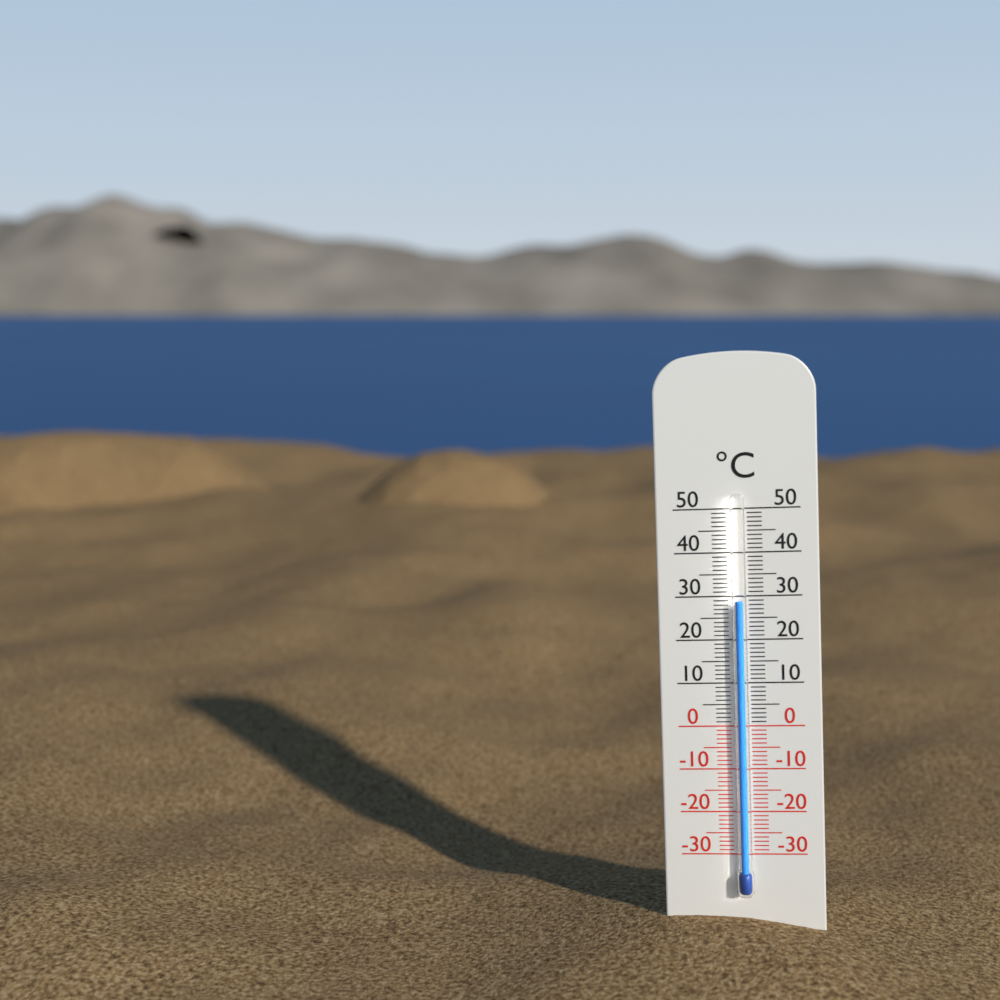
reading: 29 °C
